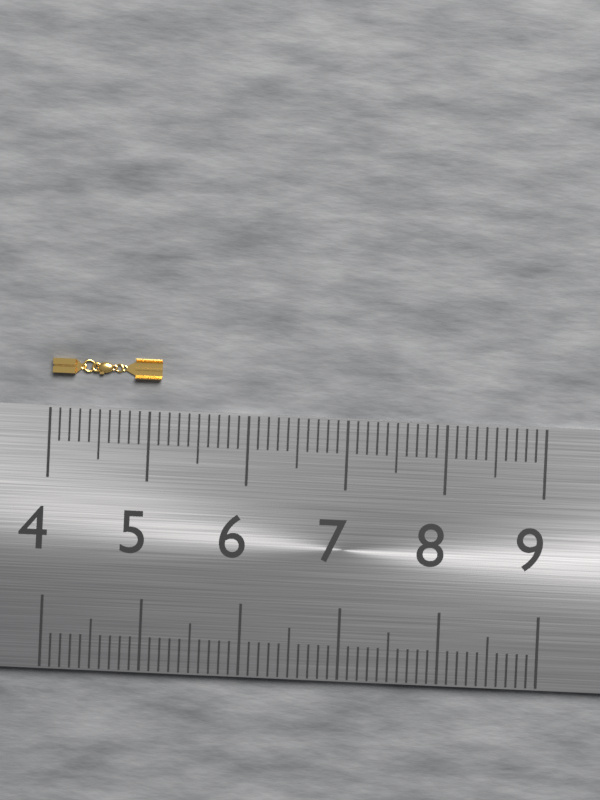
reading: 5.1 (no unit)
